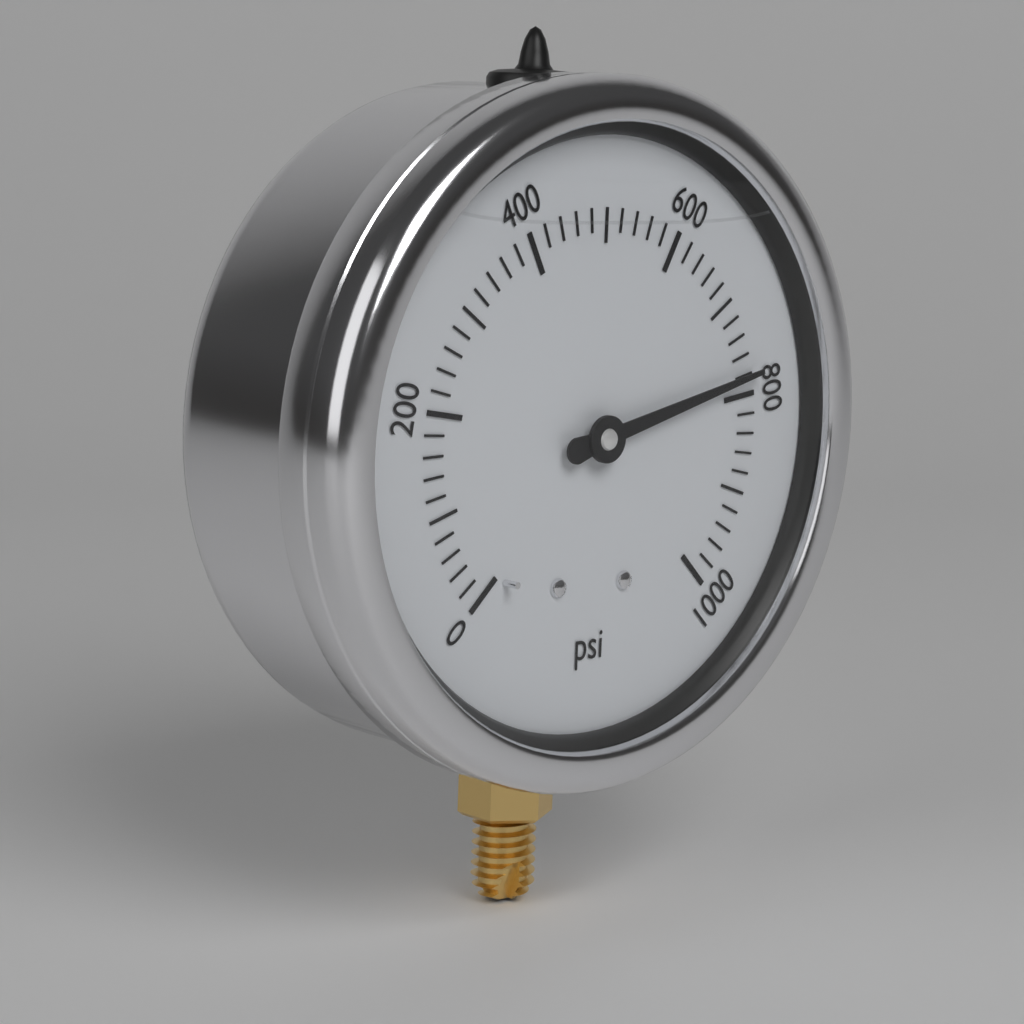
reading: 780 psi
